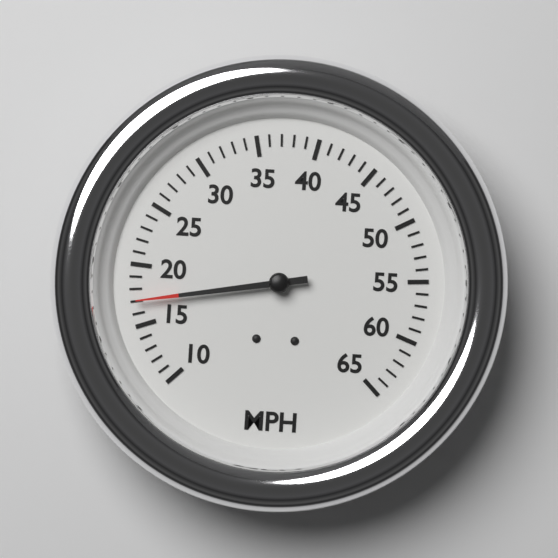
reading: 17 MPH
